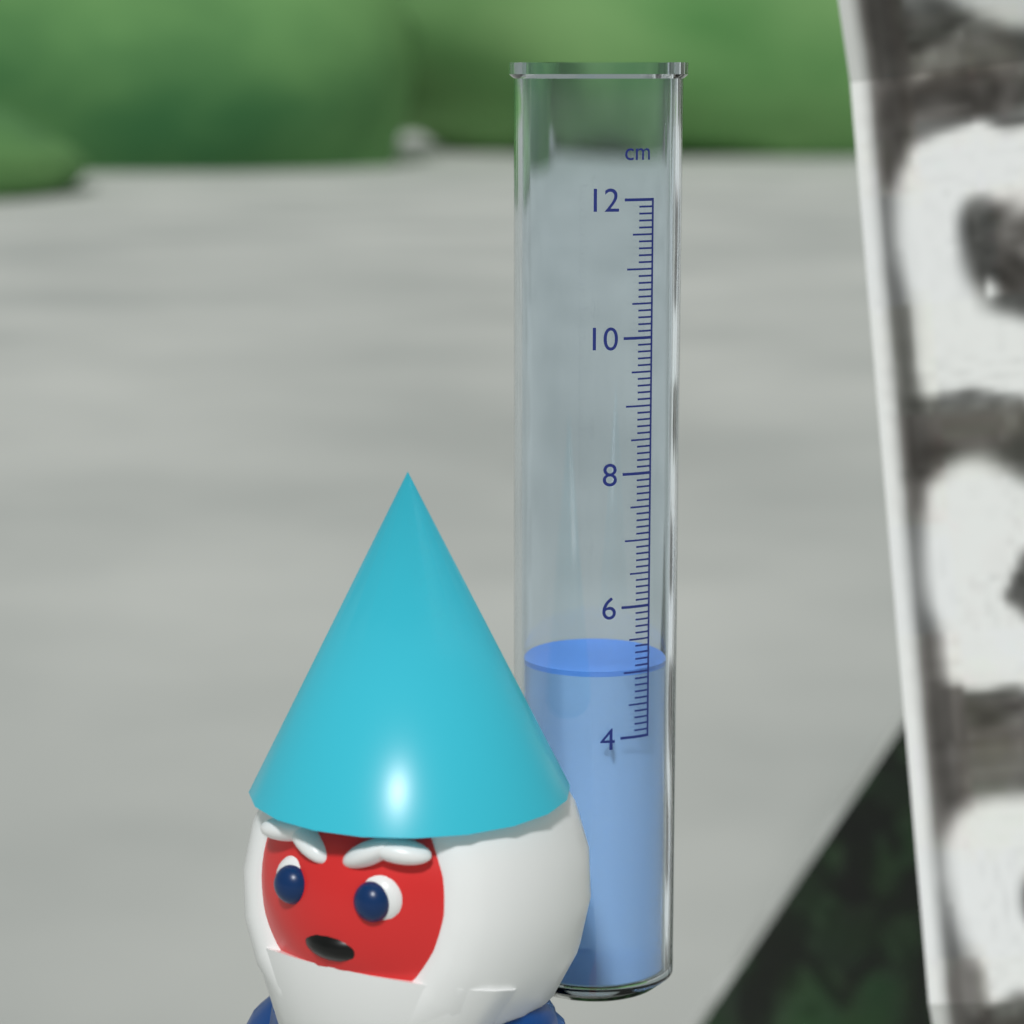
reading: 5.0 cm
